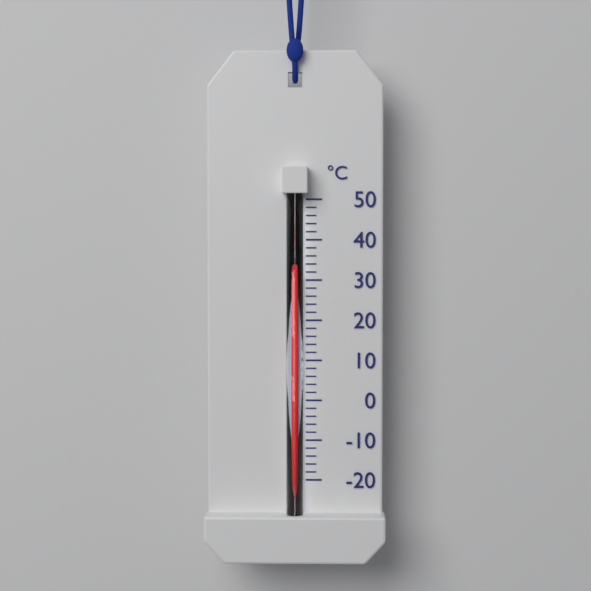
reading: 32 °C
